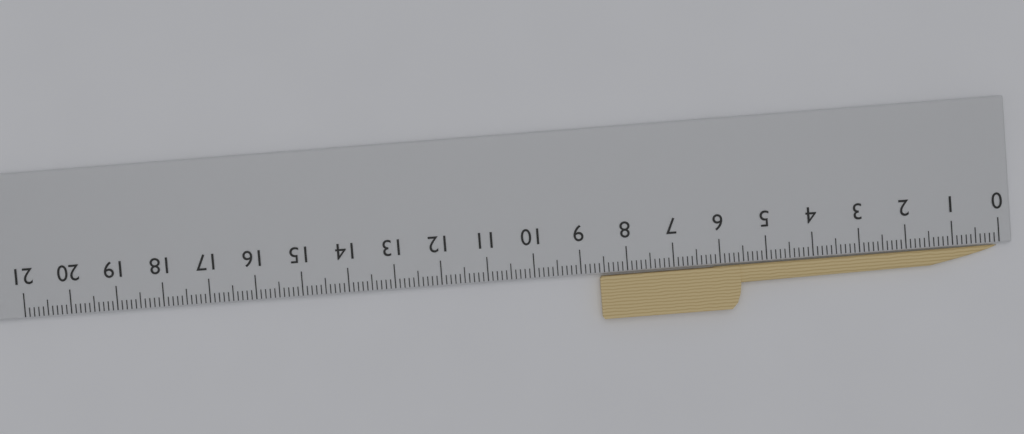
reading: 8.6 cm
